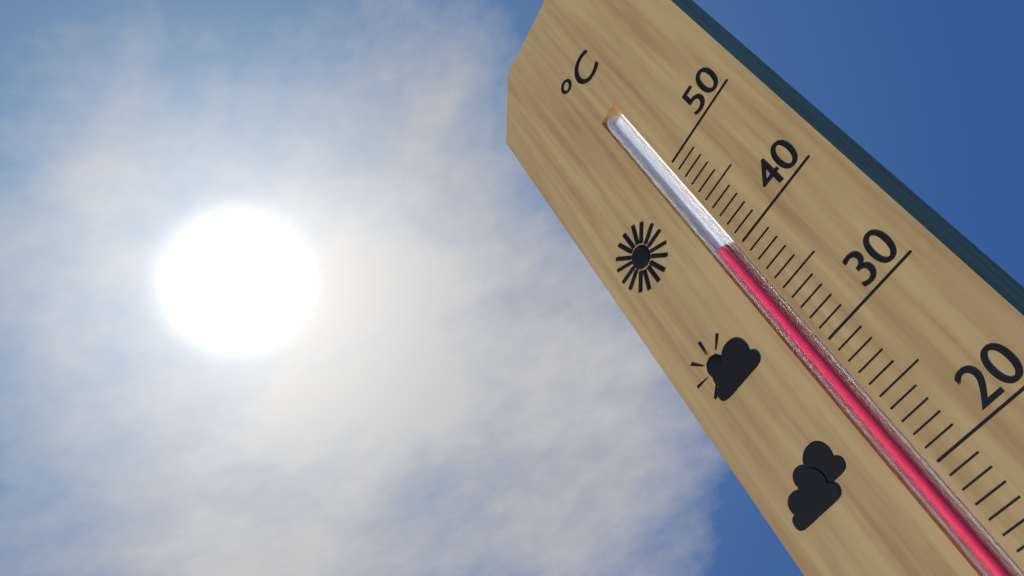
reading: 41 °C
